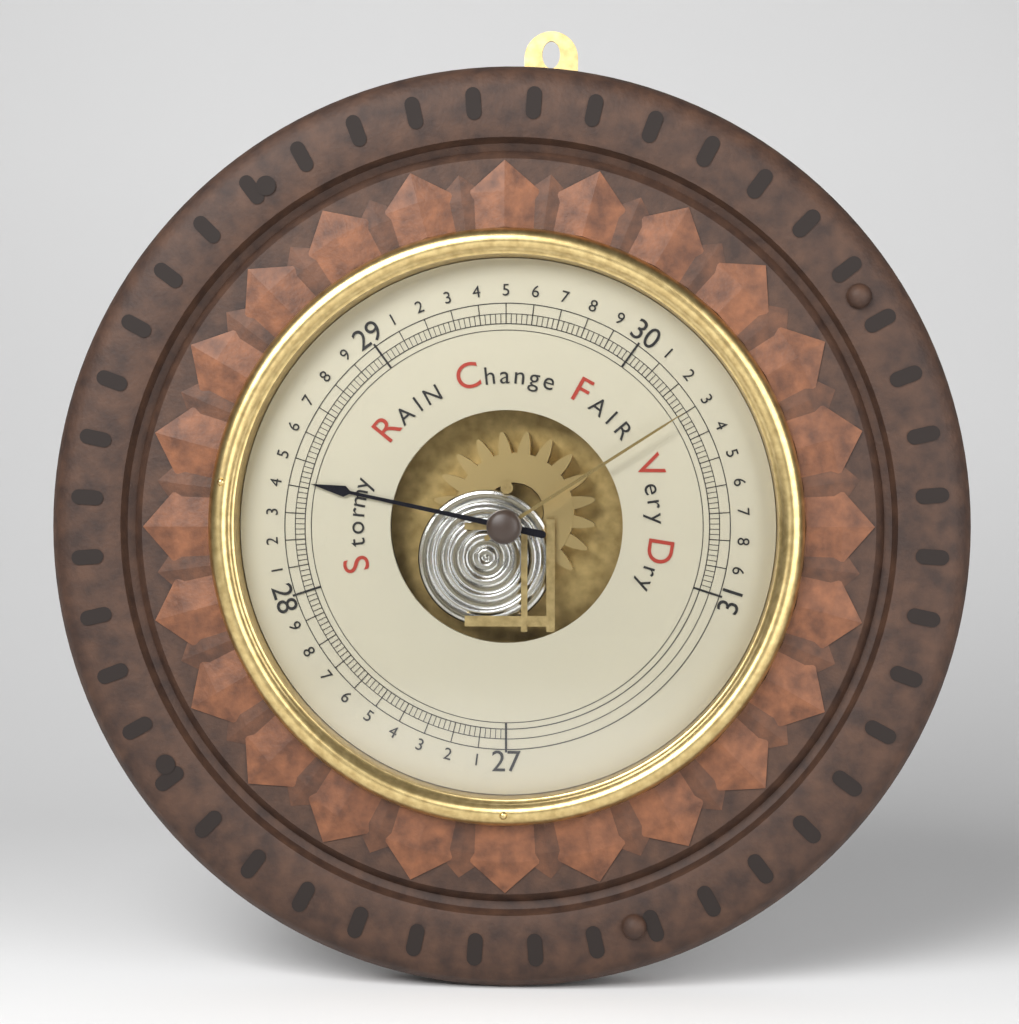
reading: 28.42 inHg
